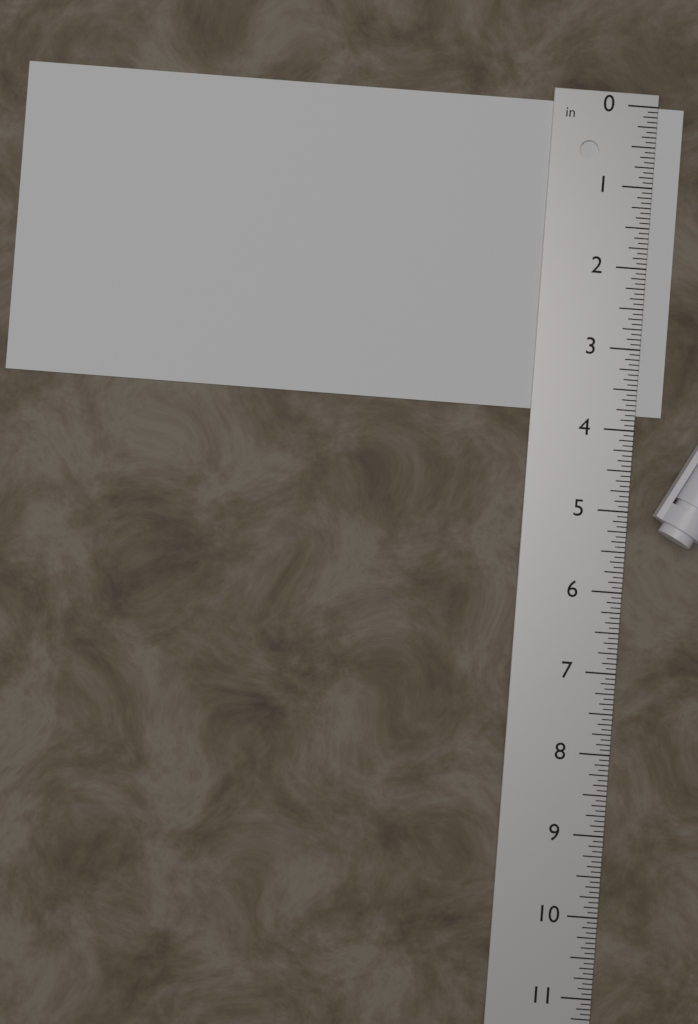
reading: 3.8125 in
